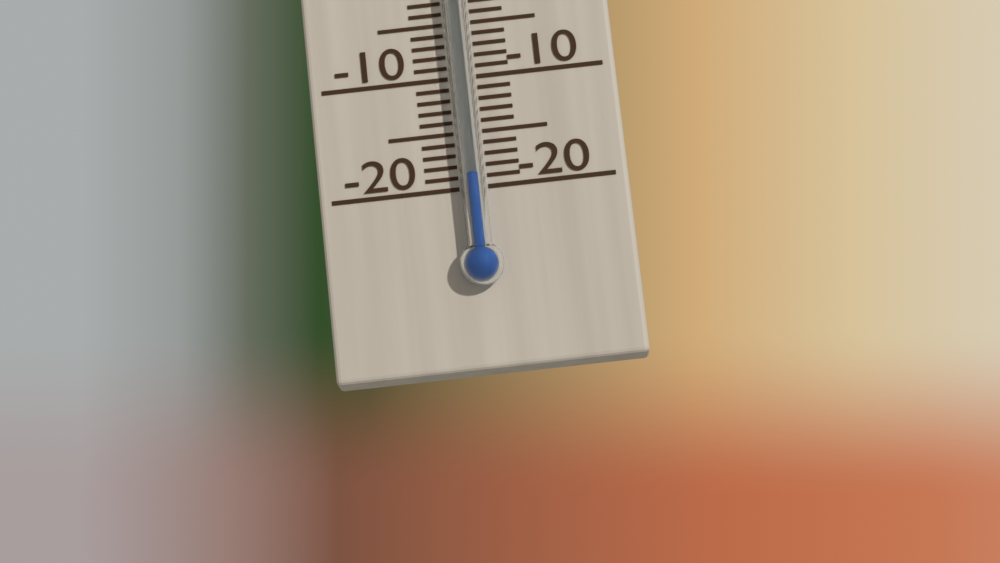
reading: -19 °C
